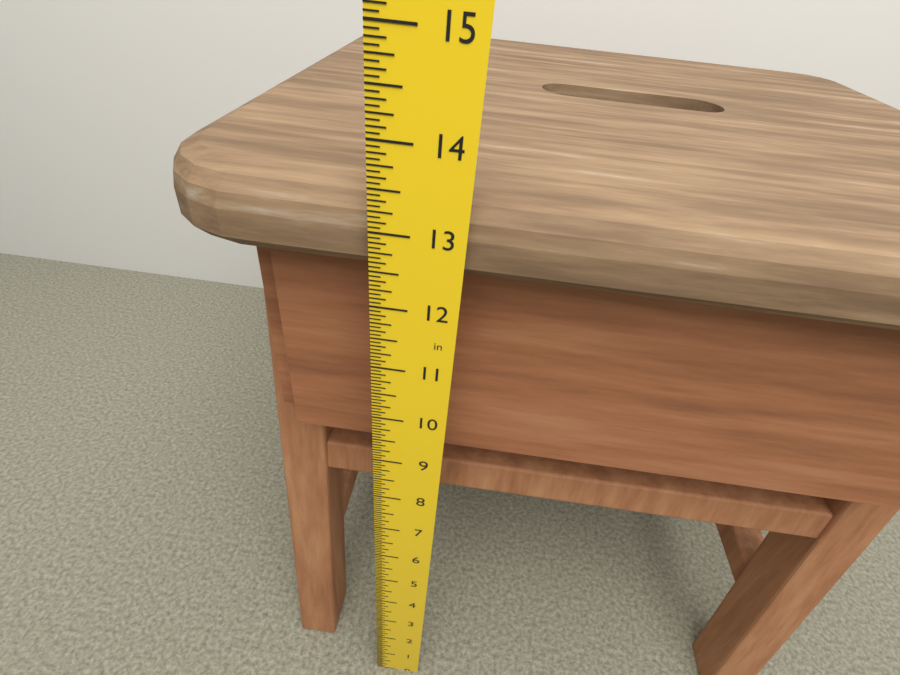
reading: 13.4375 in
